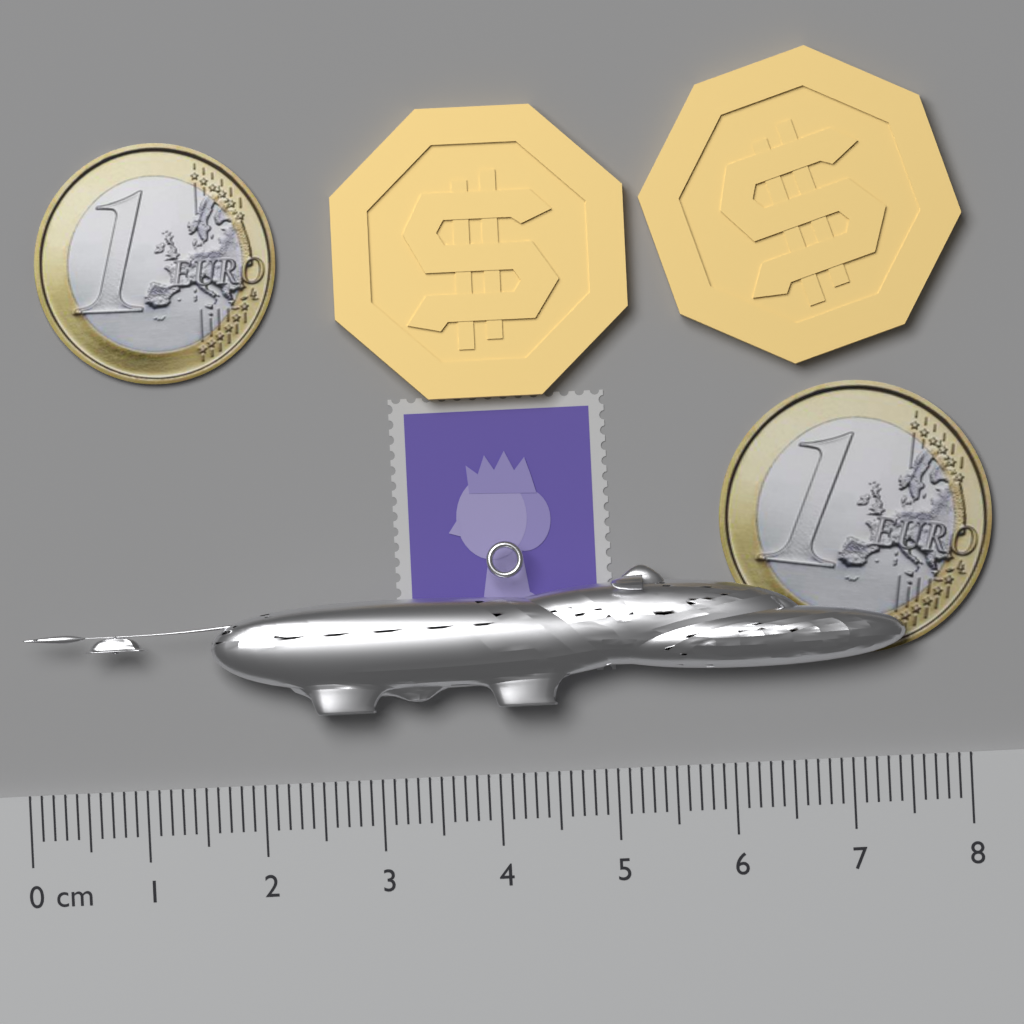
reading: 7.5 cm
